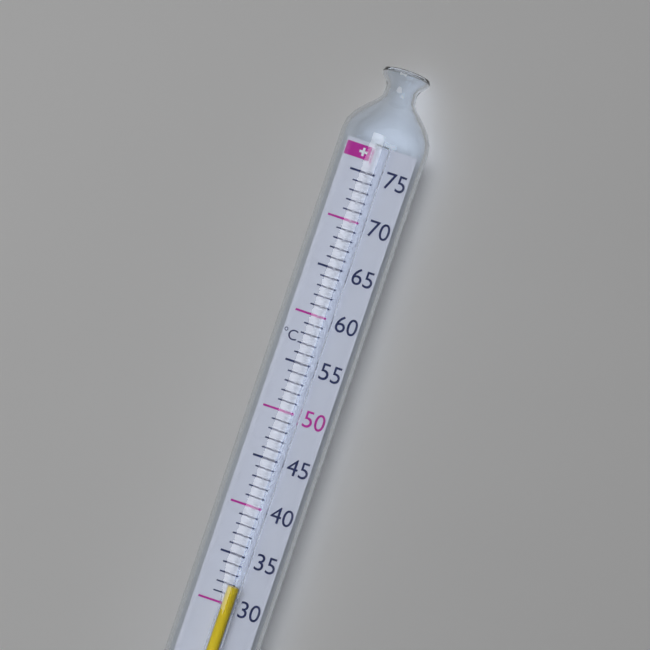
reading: 32 °C
